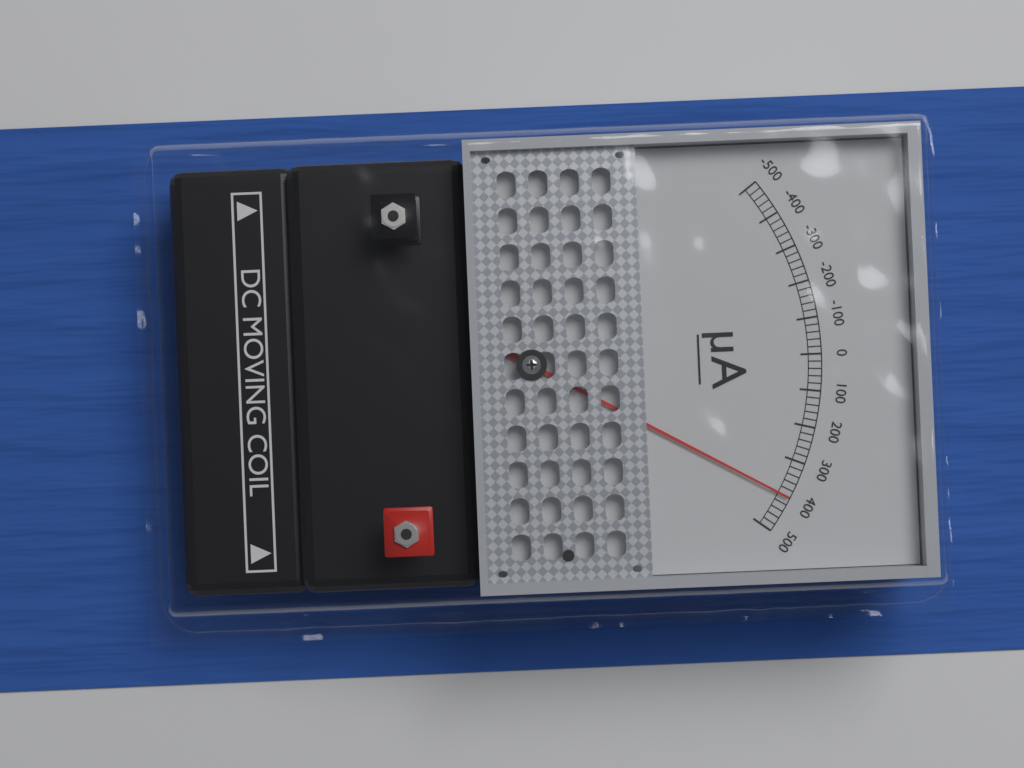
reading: 400 µA
